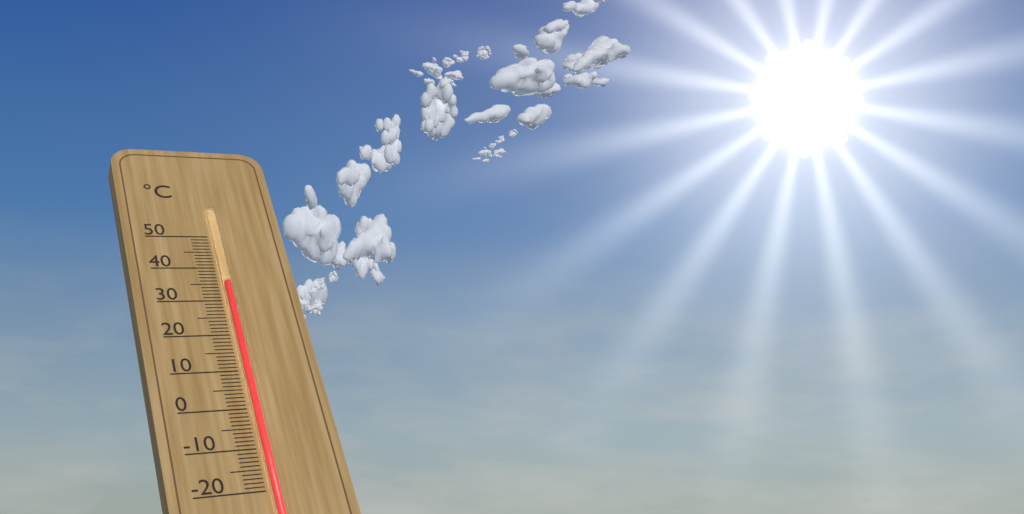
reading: 35 °C
